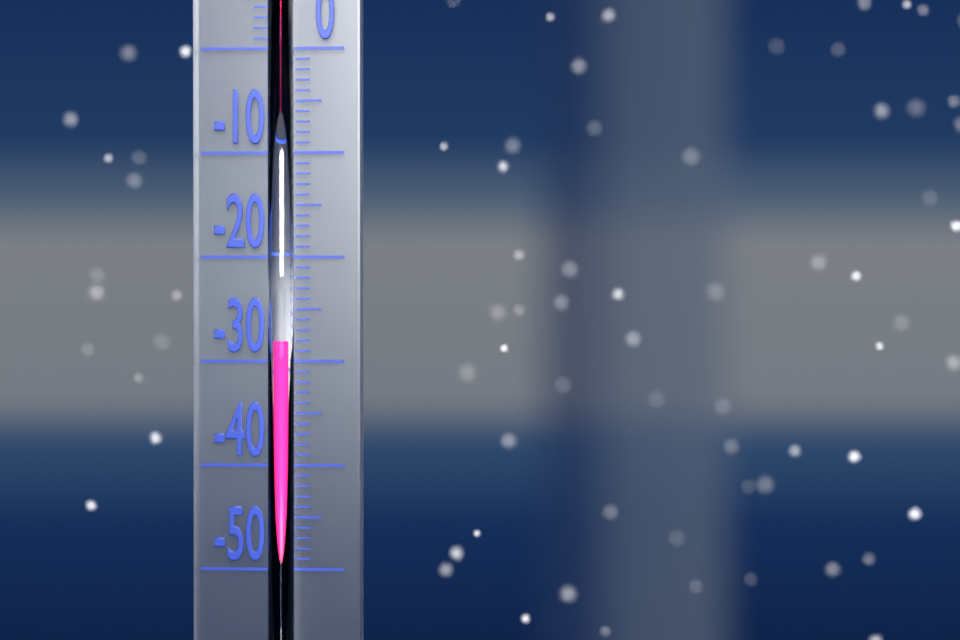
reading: -28 °C
